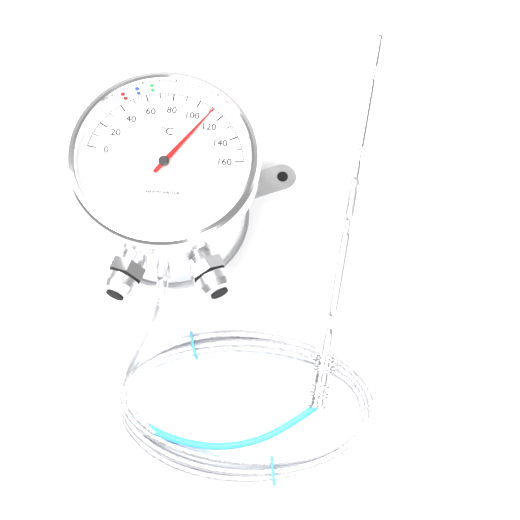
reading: 112 °C
